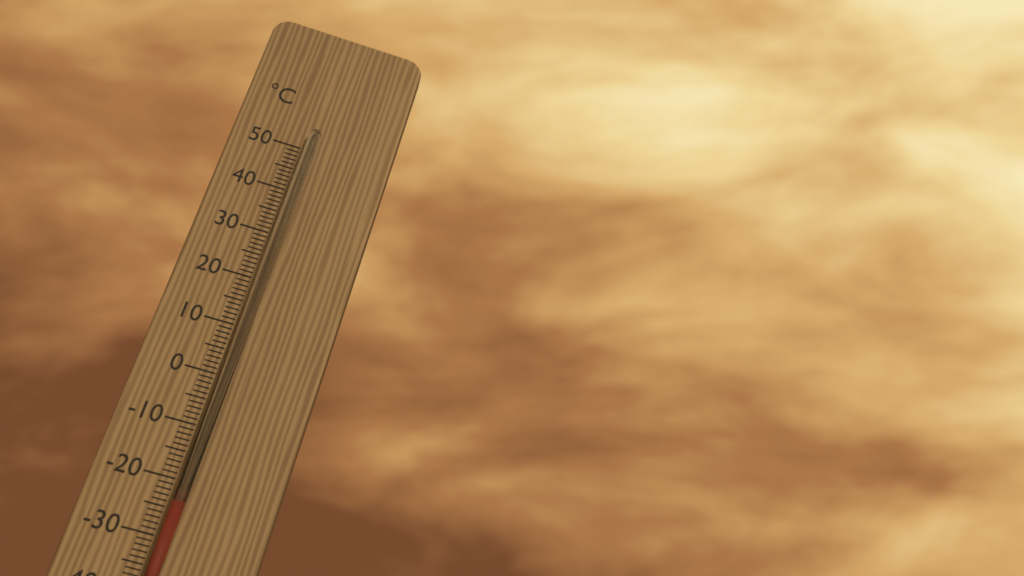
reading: -24 °C
